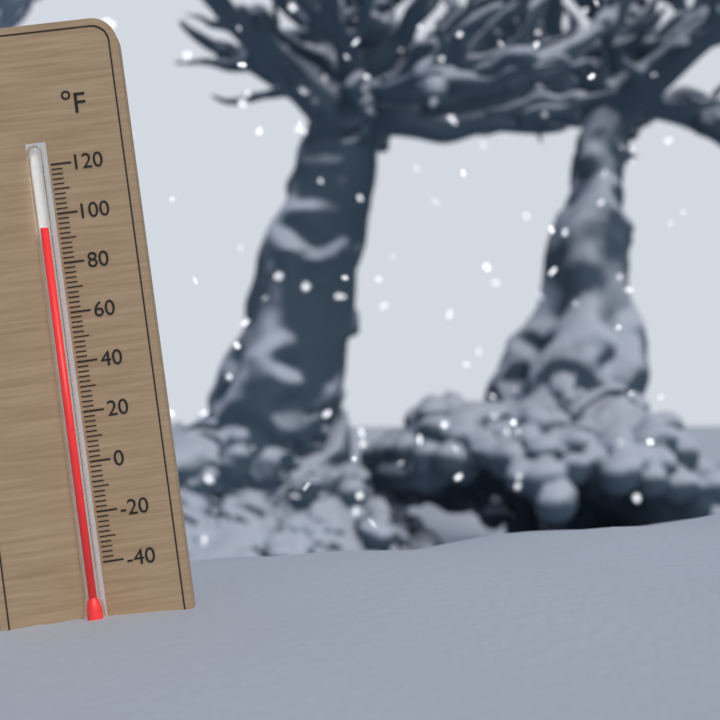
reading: 94 °F
